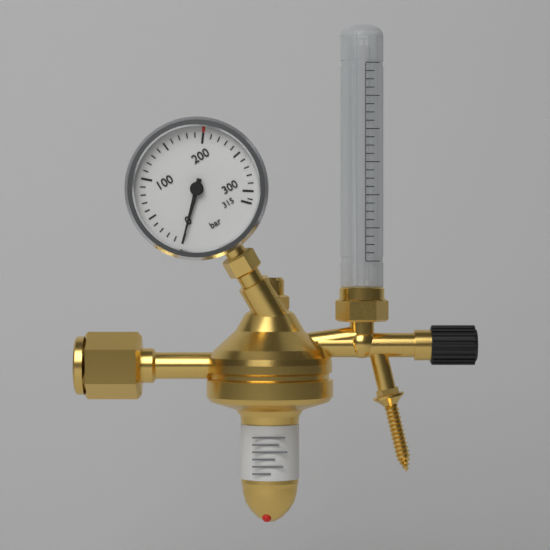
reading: 0 bar
